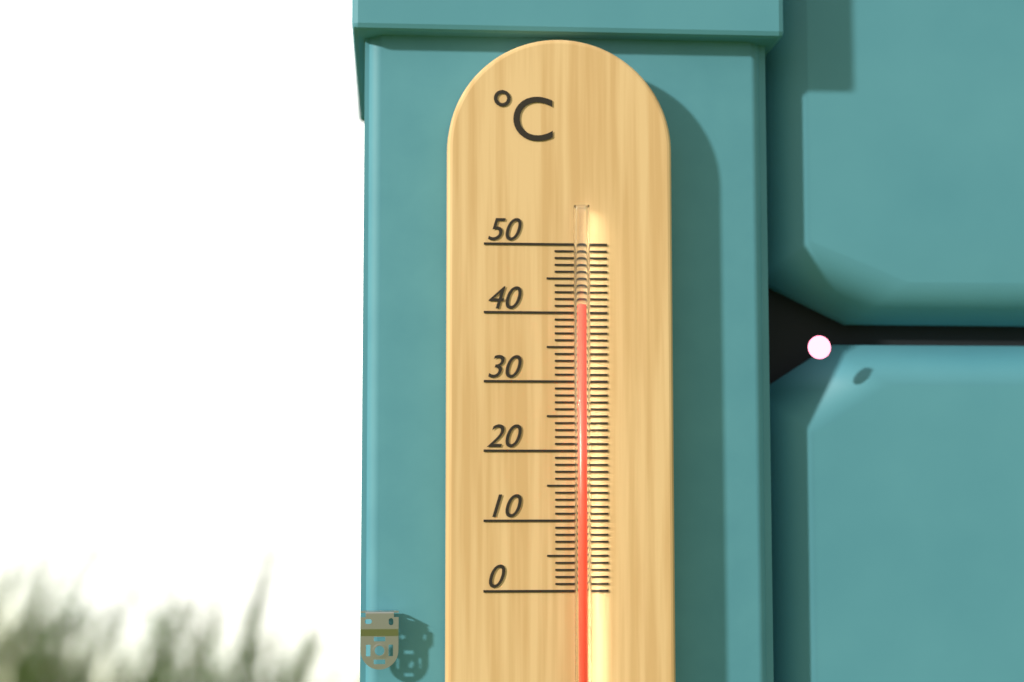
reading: 41 °C
